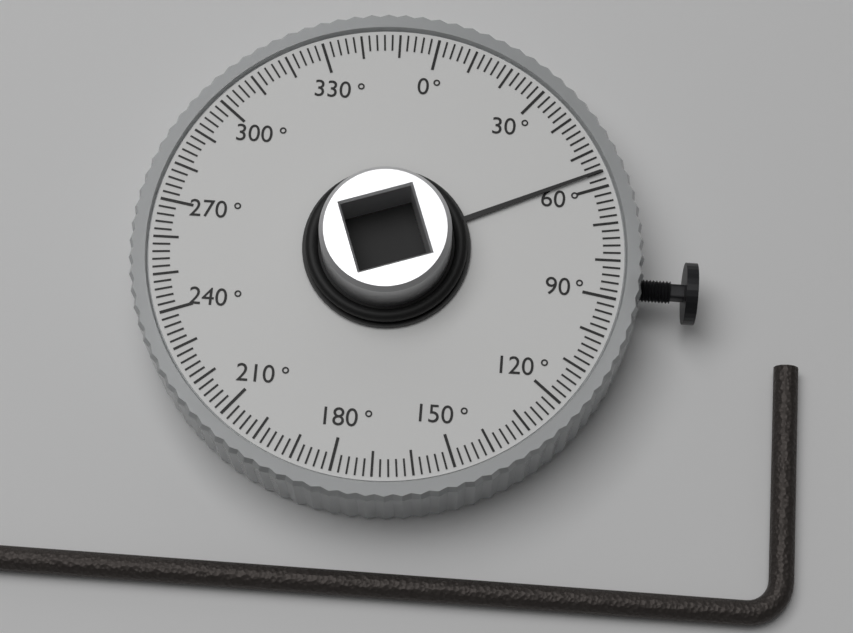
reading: 56 °
